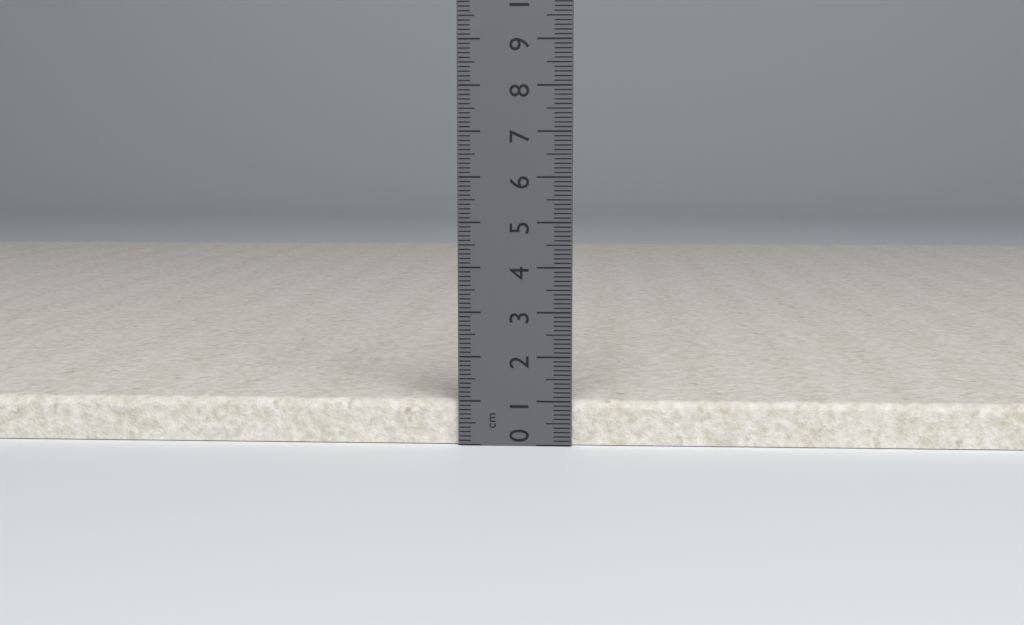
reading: 1.0 cm
